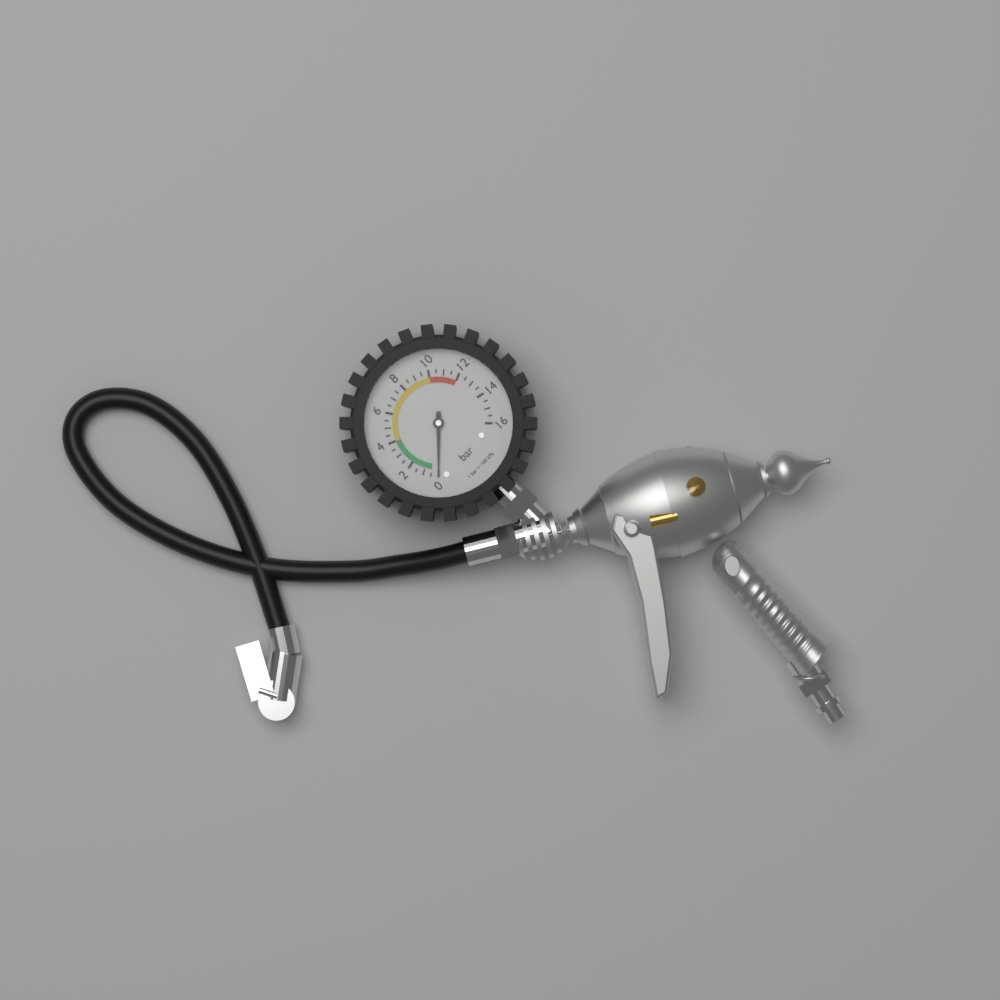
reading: 0.0 bar
